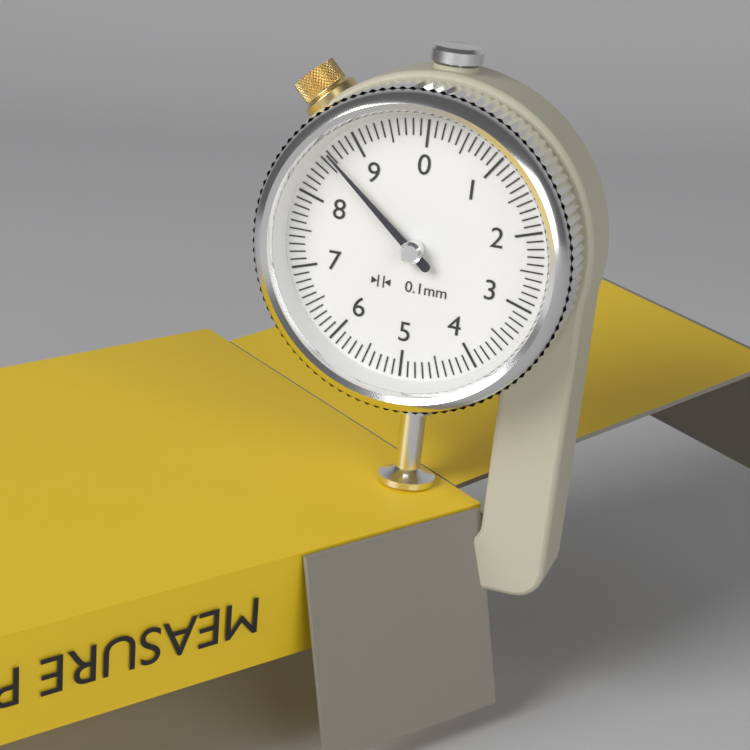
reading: 8.6 mm
